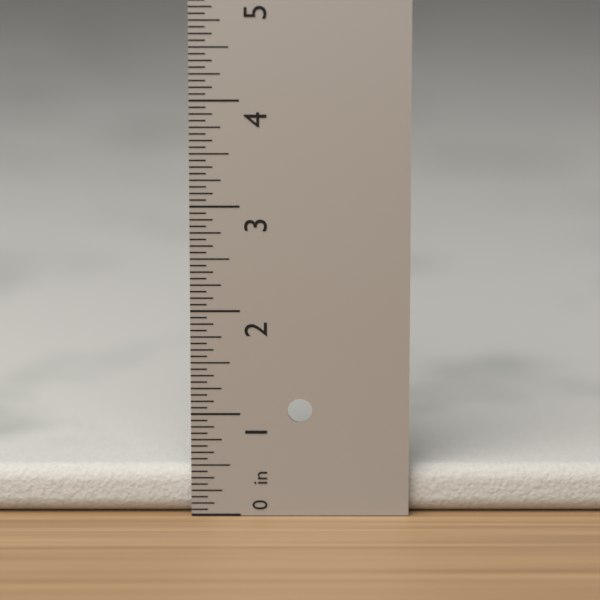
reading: 0.4700 in
